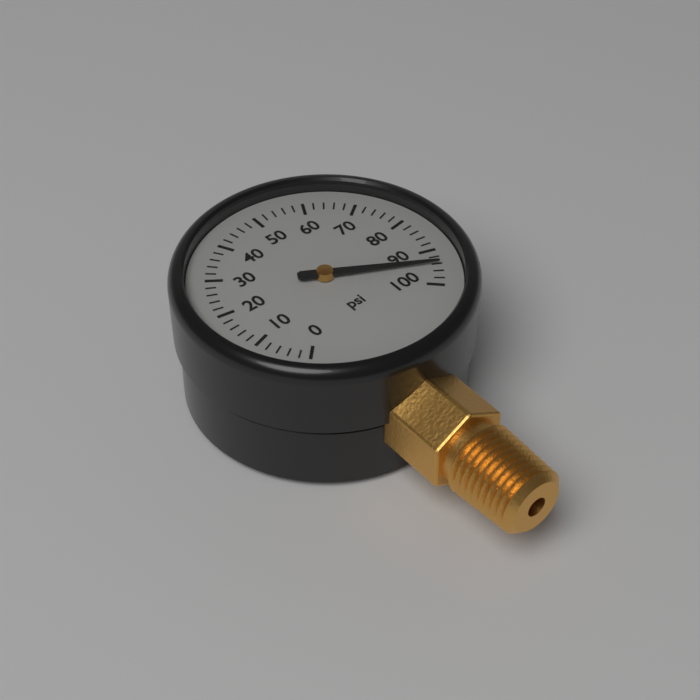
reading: 94 psi
